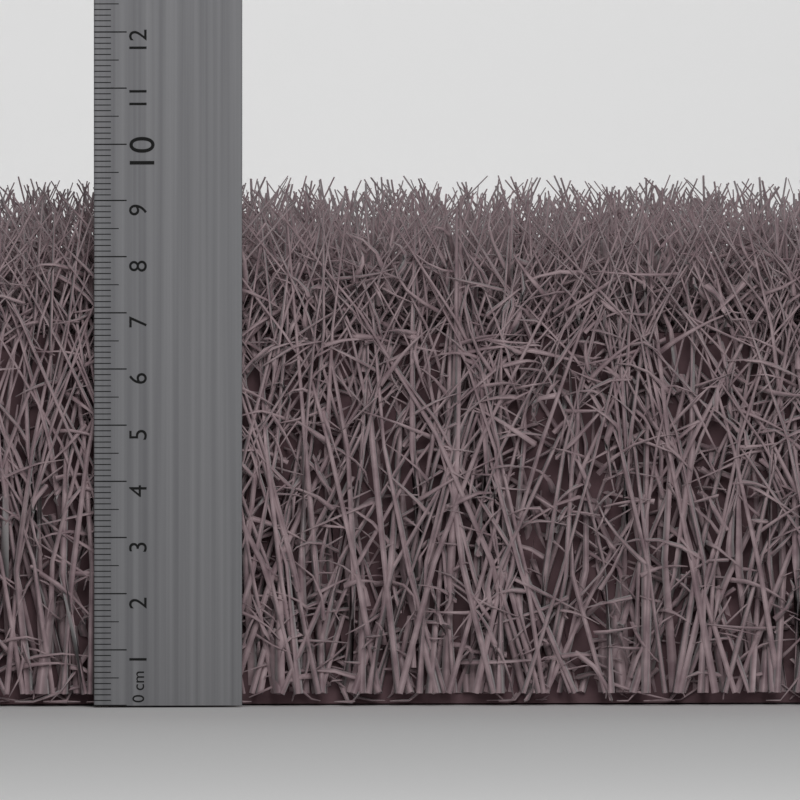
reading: 9.1 cm
